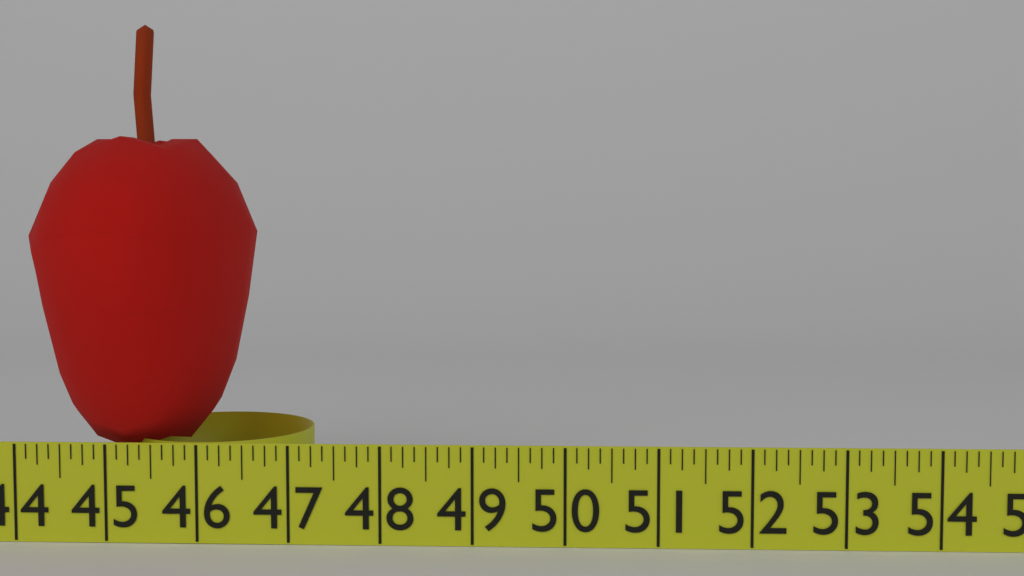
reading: 46.375 in
